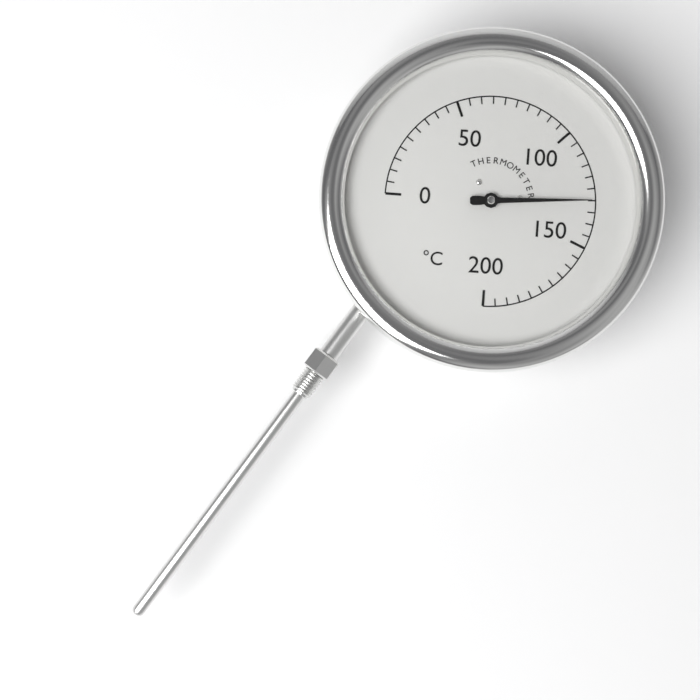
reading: 130 °C
